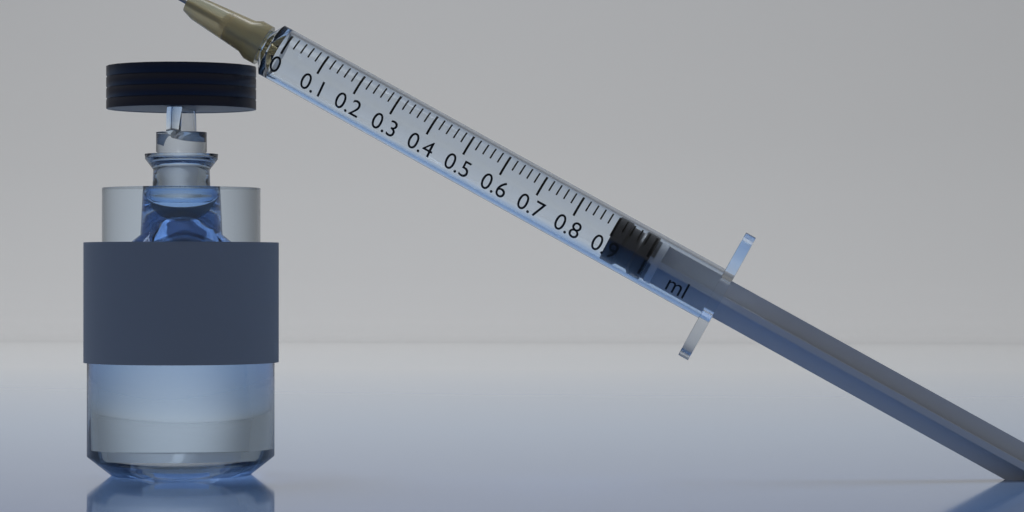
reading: 0.90 ml
